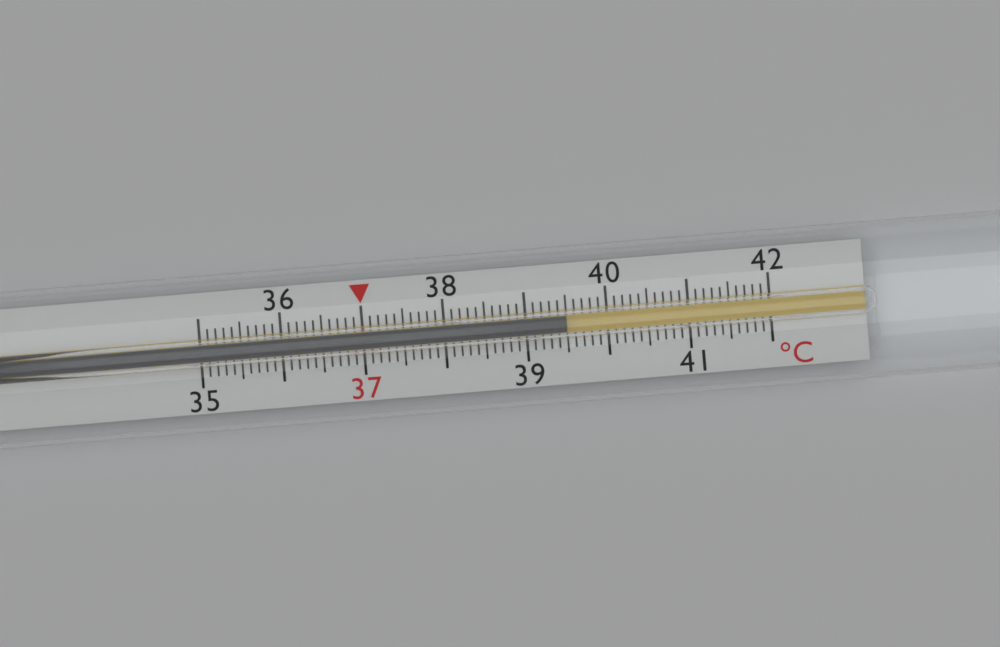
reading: 39.5 °C
